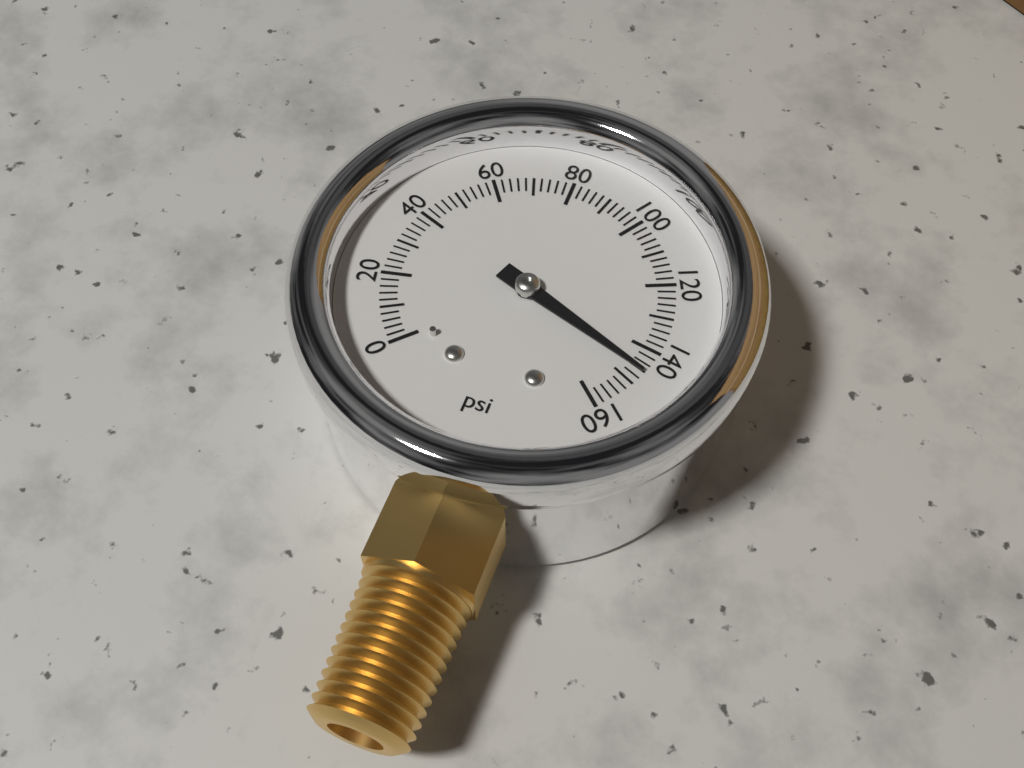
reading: 146 psi
